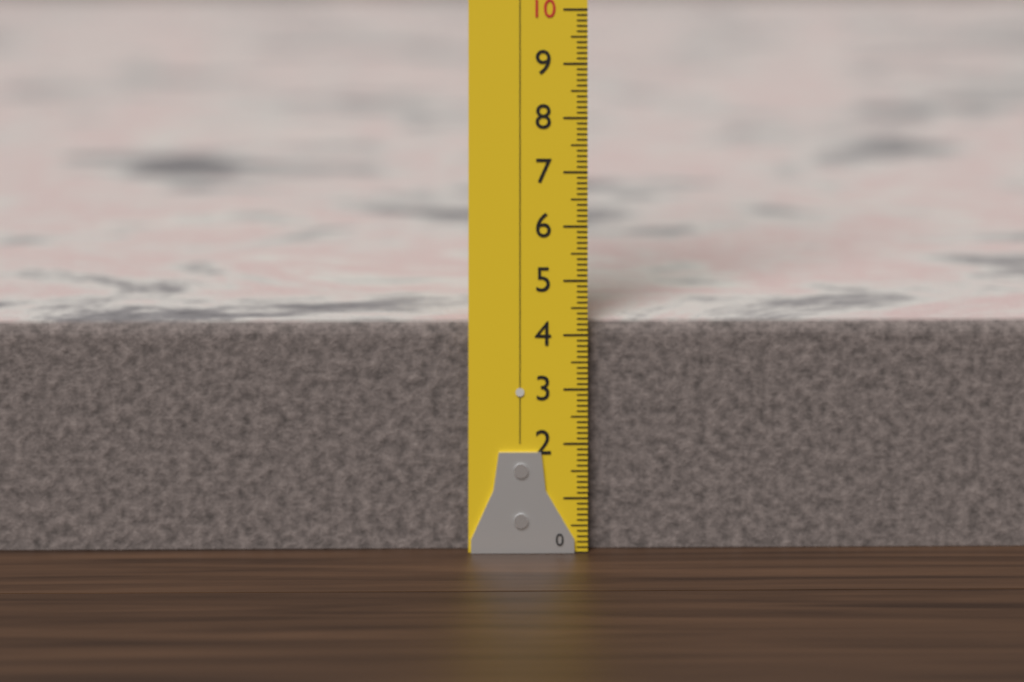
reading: 4.2 (no unit)
